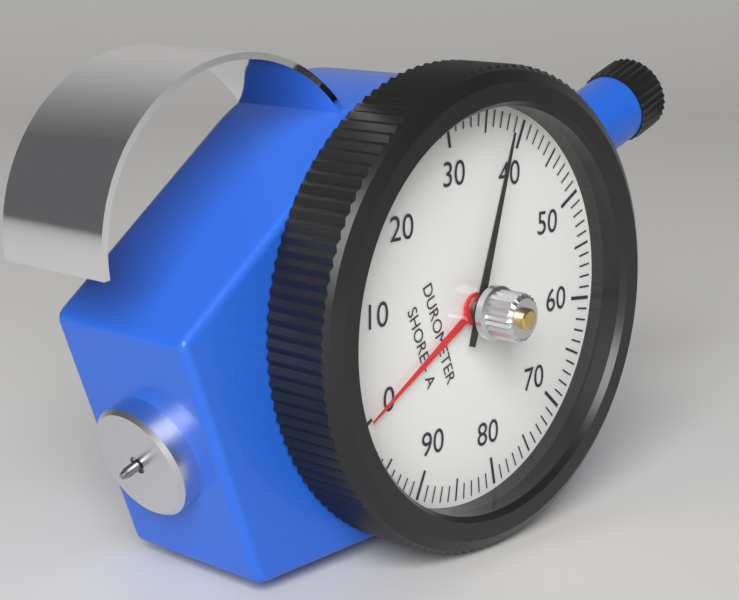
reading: 38 Shore A
